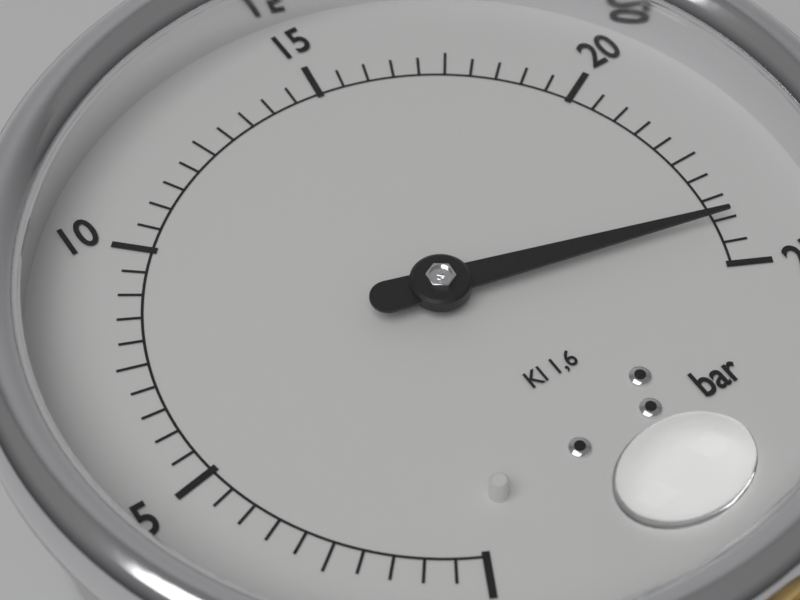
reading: 24.0 bar
